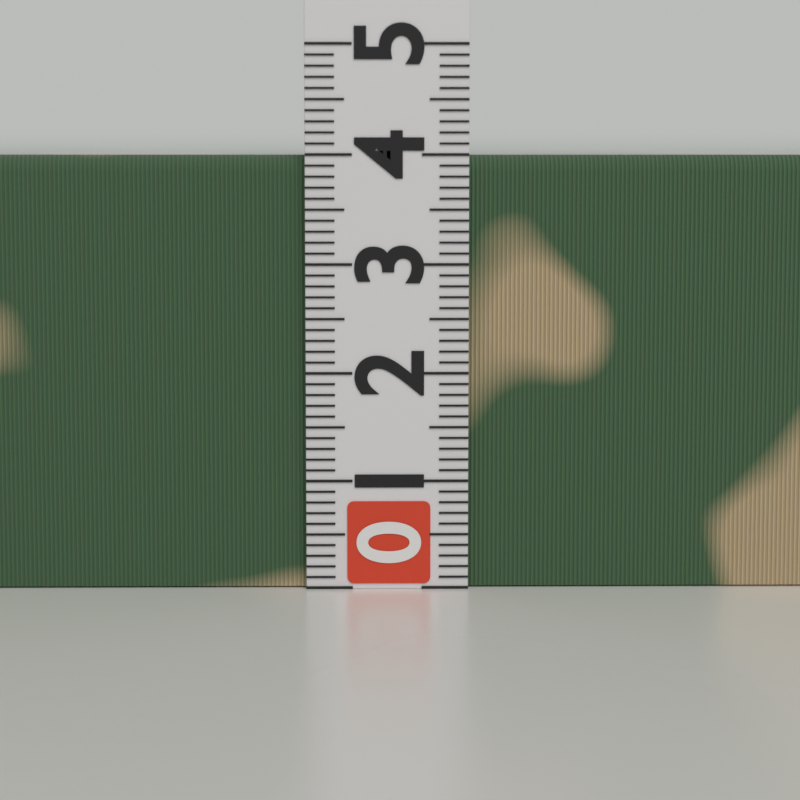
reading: 4.0 (no unit)
